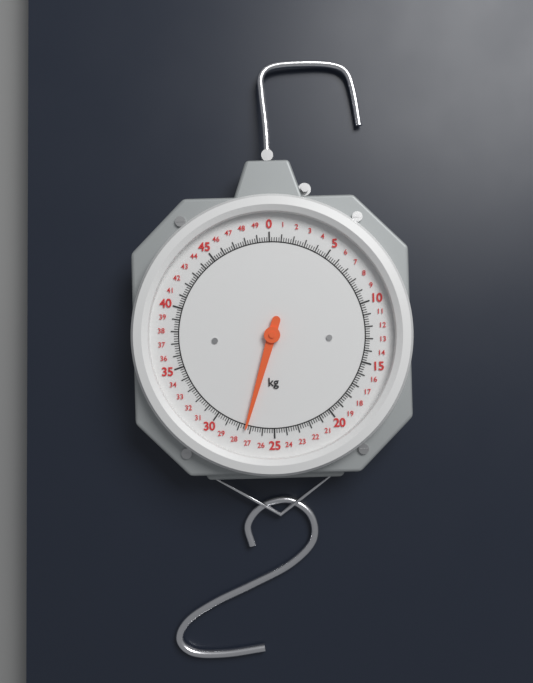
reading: 27.4 kg
